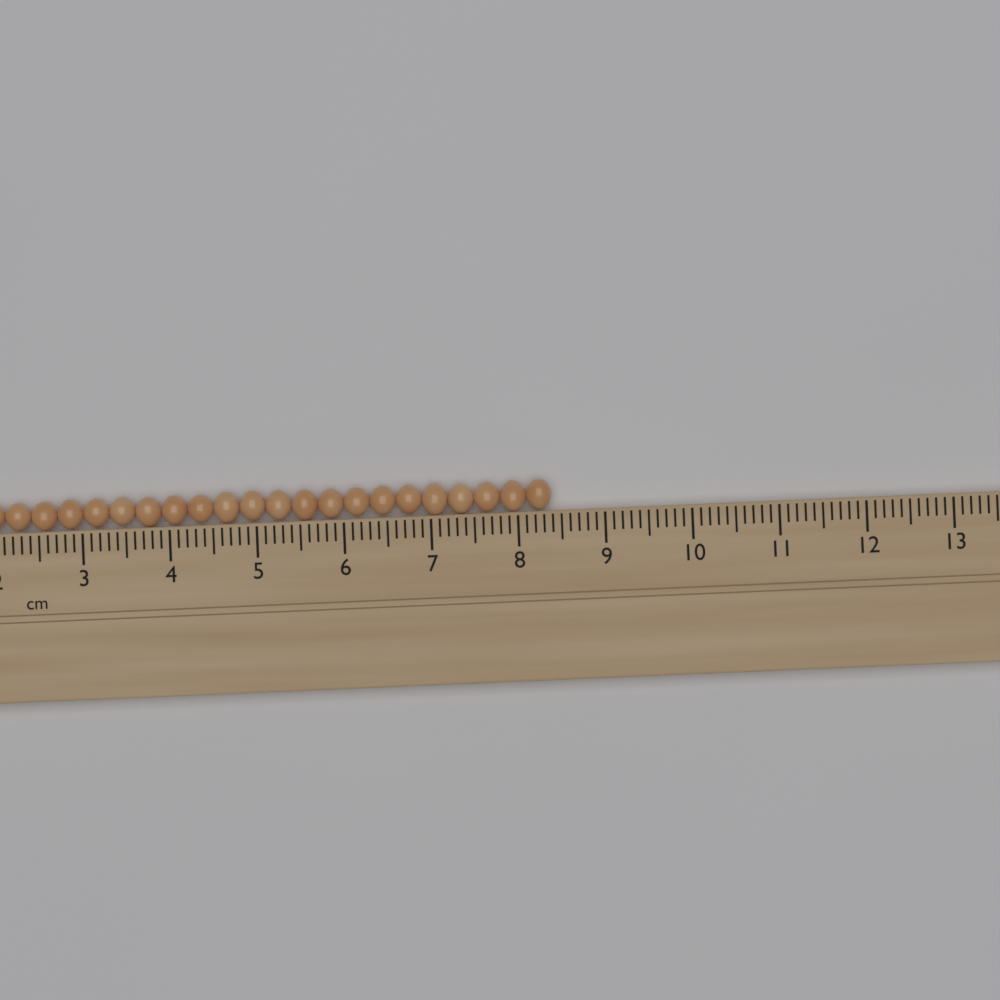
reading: 8.4 cm
